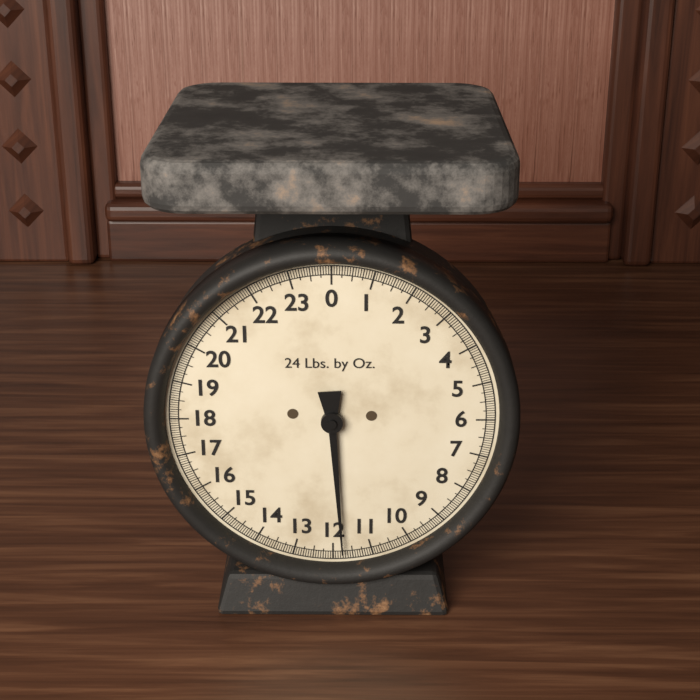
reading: 11.7500 lb
